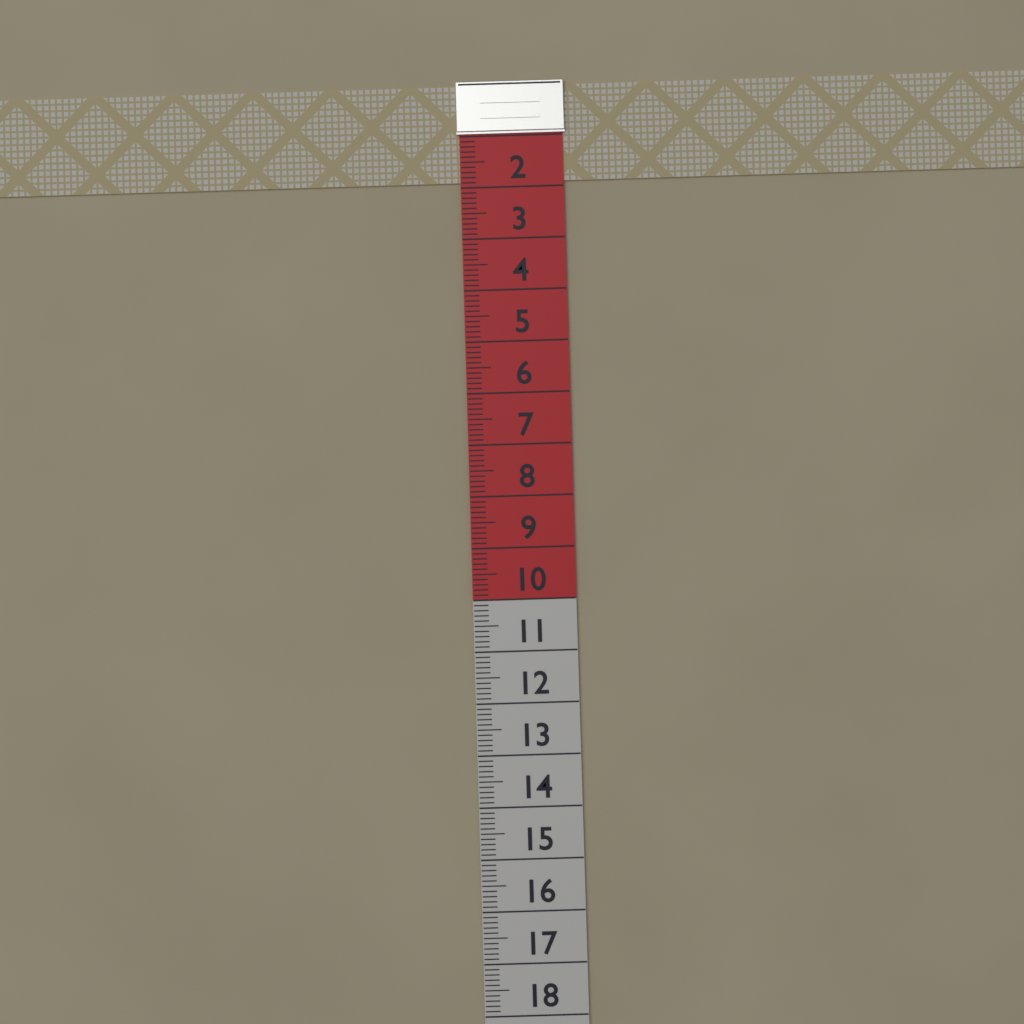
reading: 1.9 (no unit)
